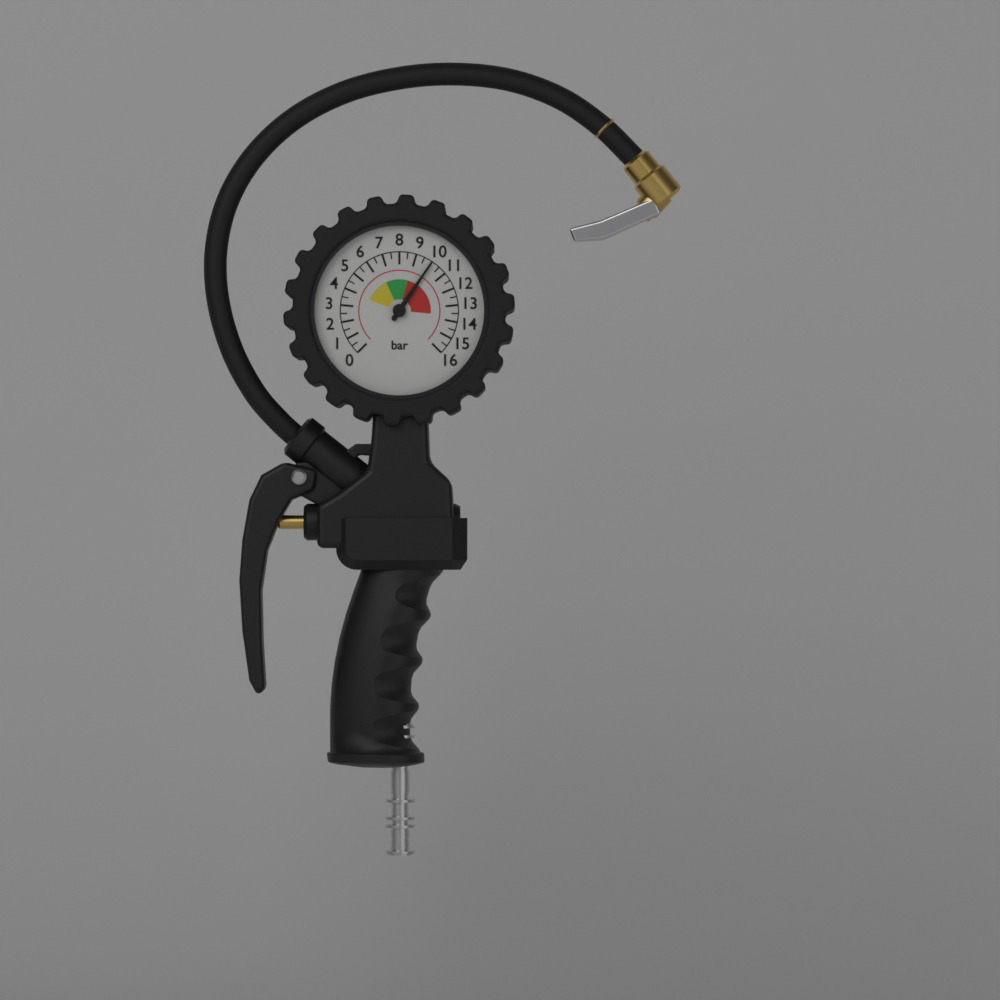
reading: 10.0 bar
